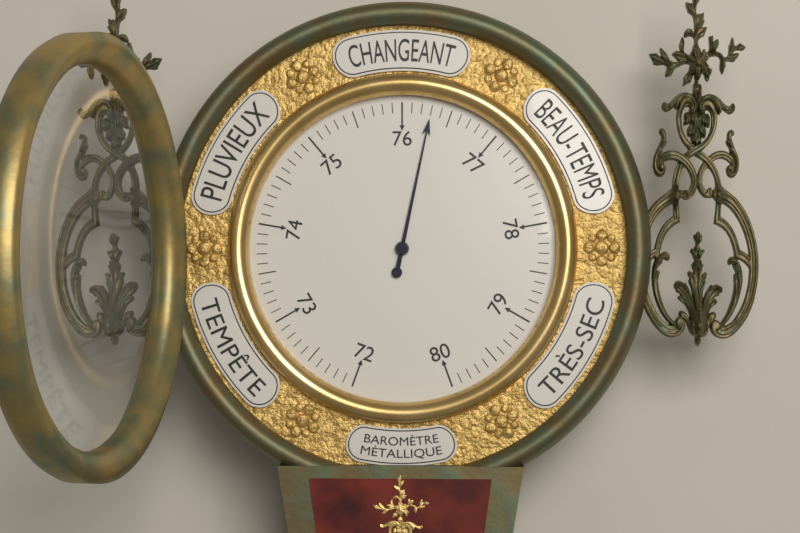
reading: 76.3 (no unit)
